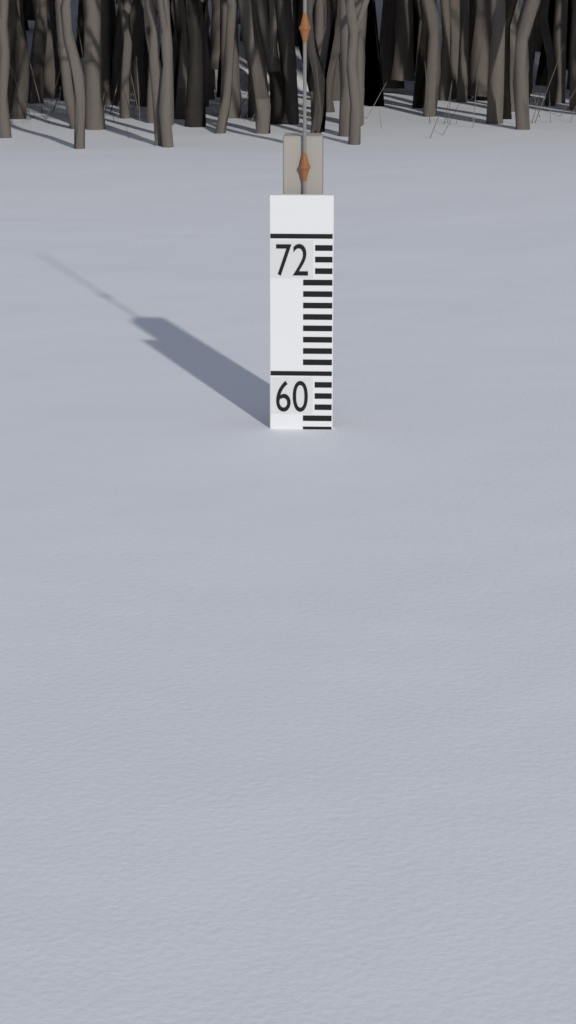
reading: 55 (no unit)
